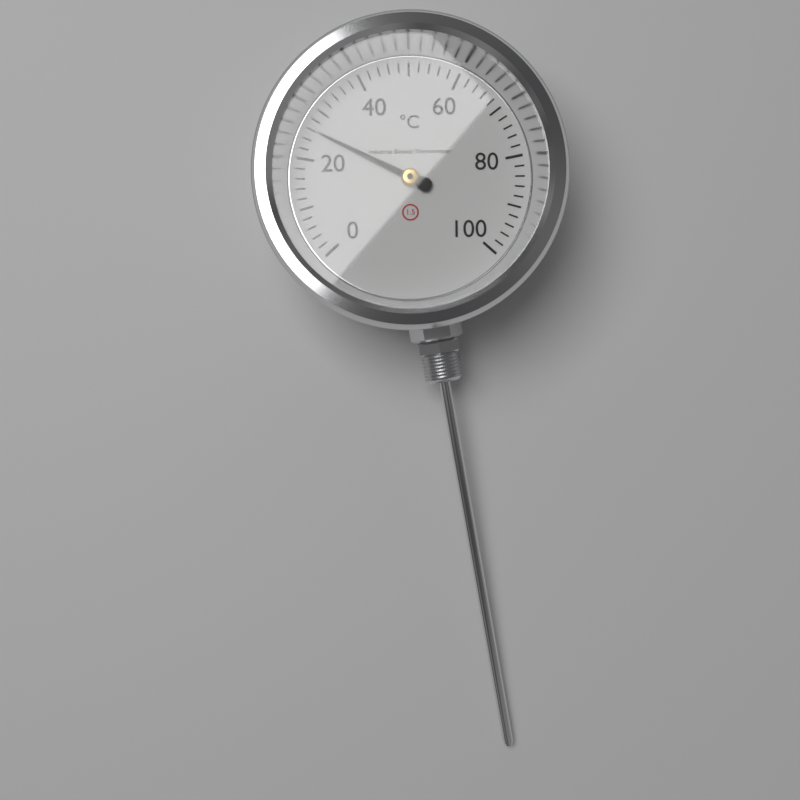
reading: 26 °C
